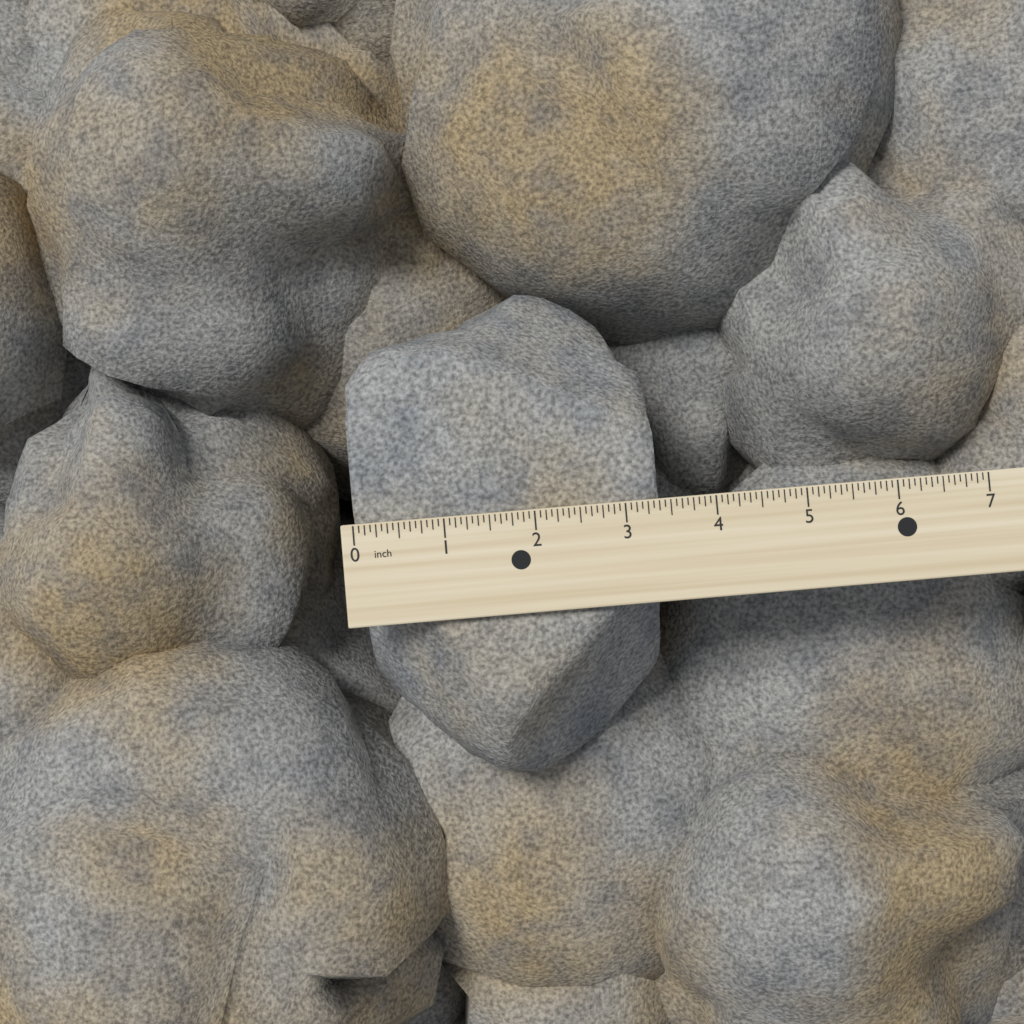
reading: 3.3750 inch
